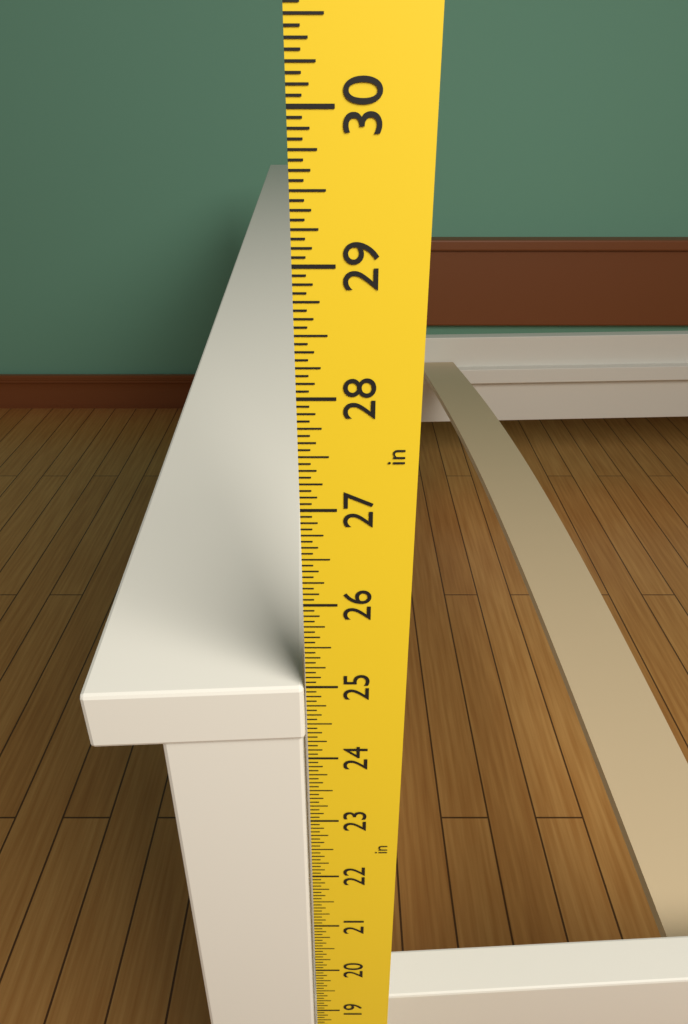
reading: 25.0000 in
